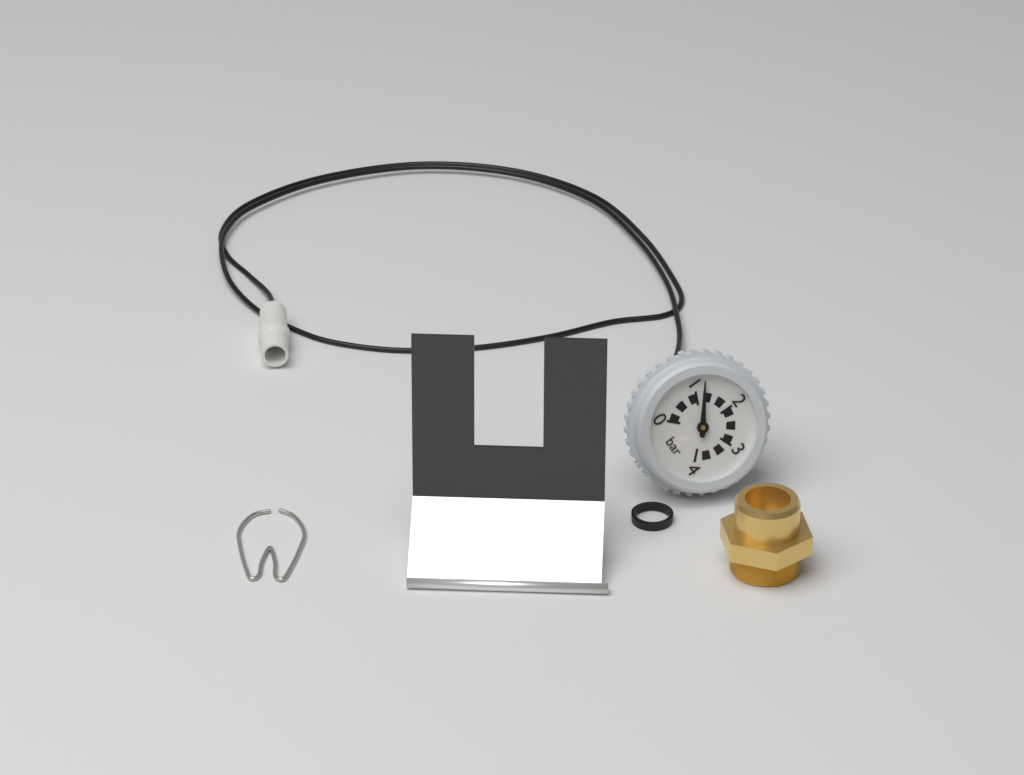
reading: 1.2 bar
